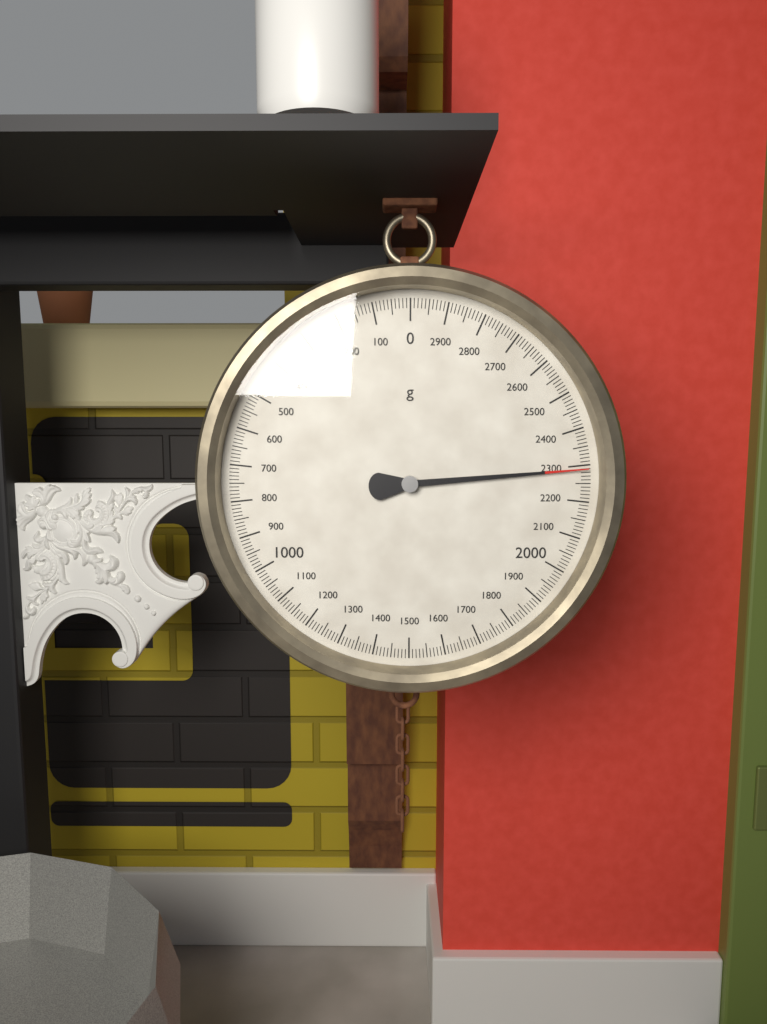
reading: 2290 g
